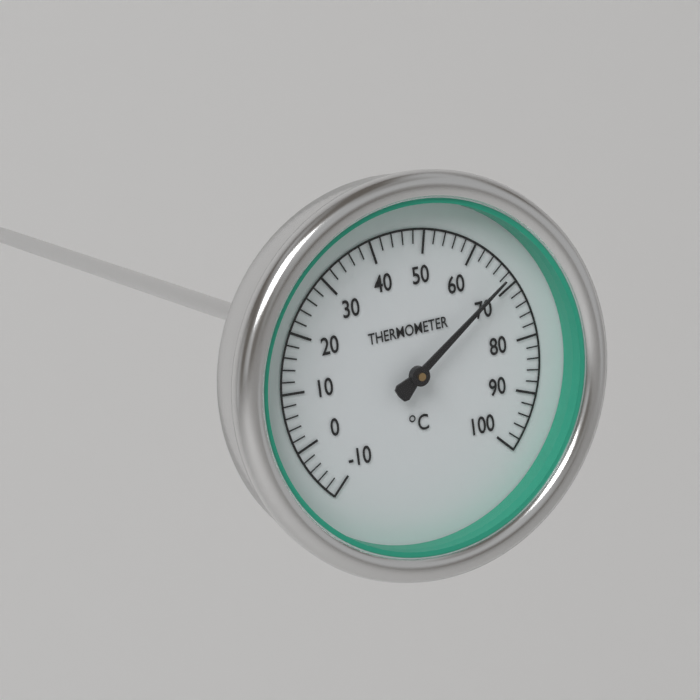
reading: 68 °C
